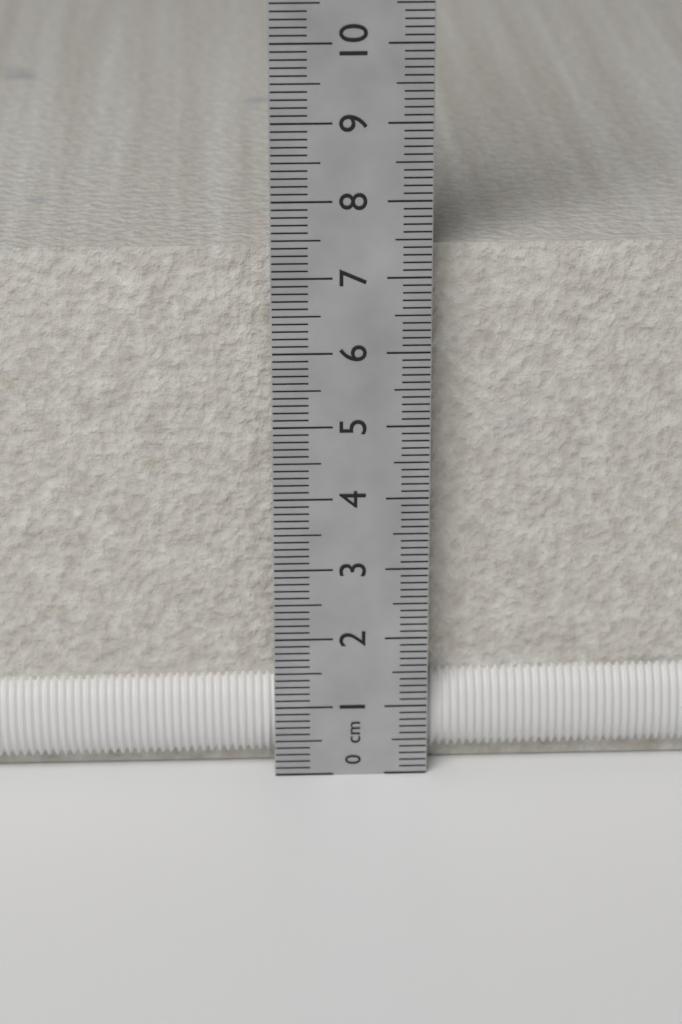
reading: 7.3 cm
